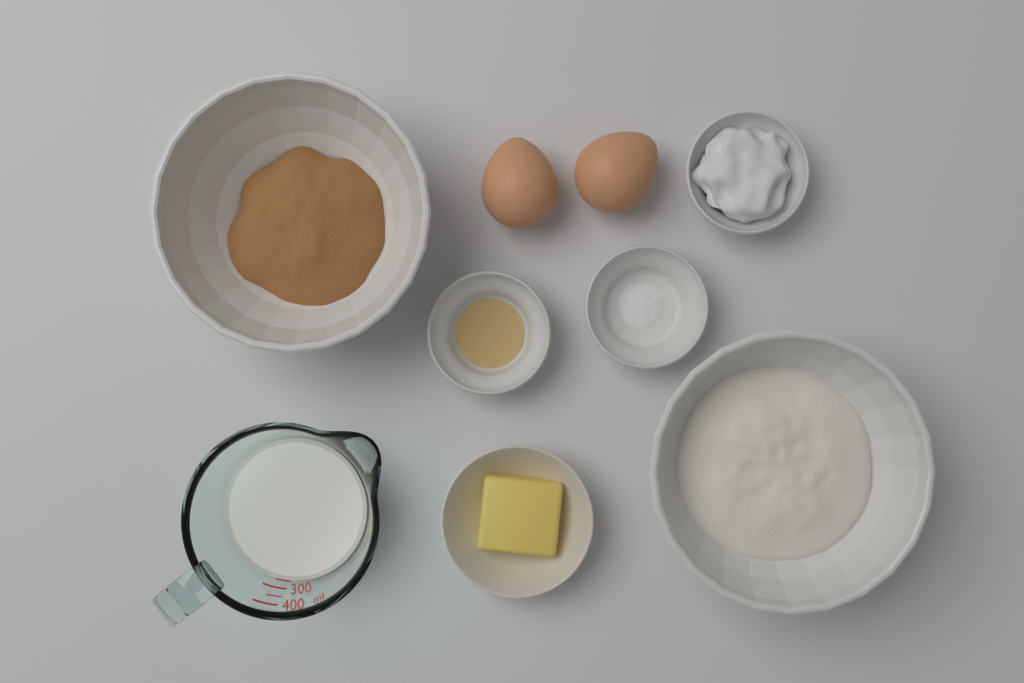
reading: 250 ml
